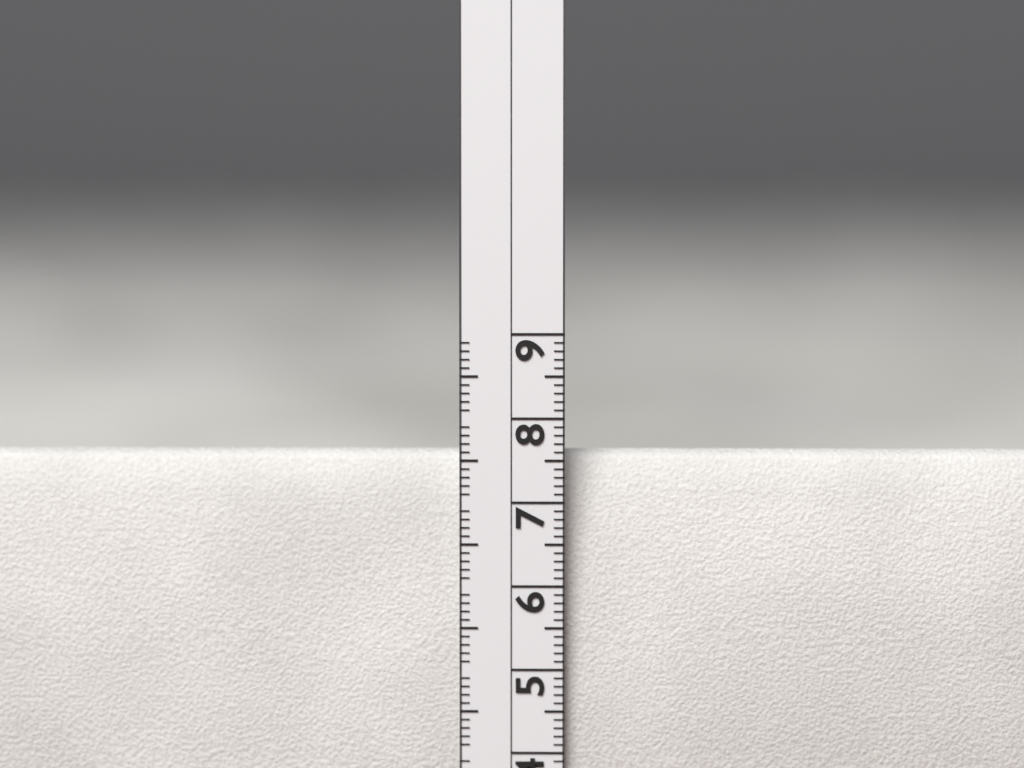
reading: 7.6 cm
